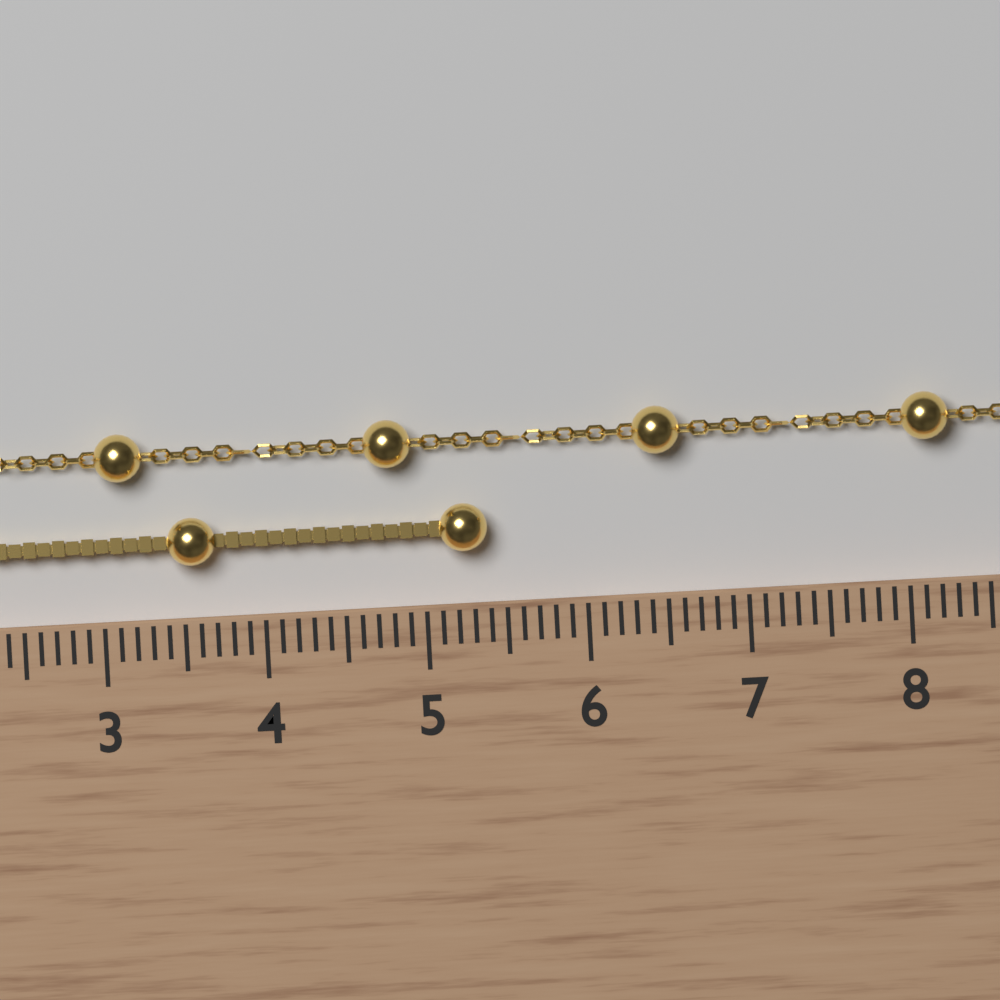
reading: 5.4 cm
